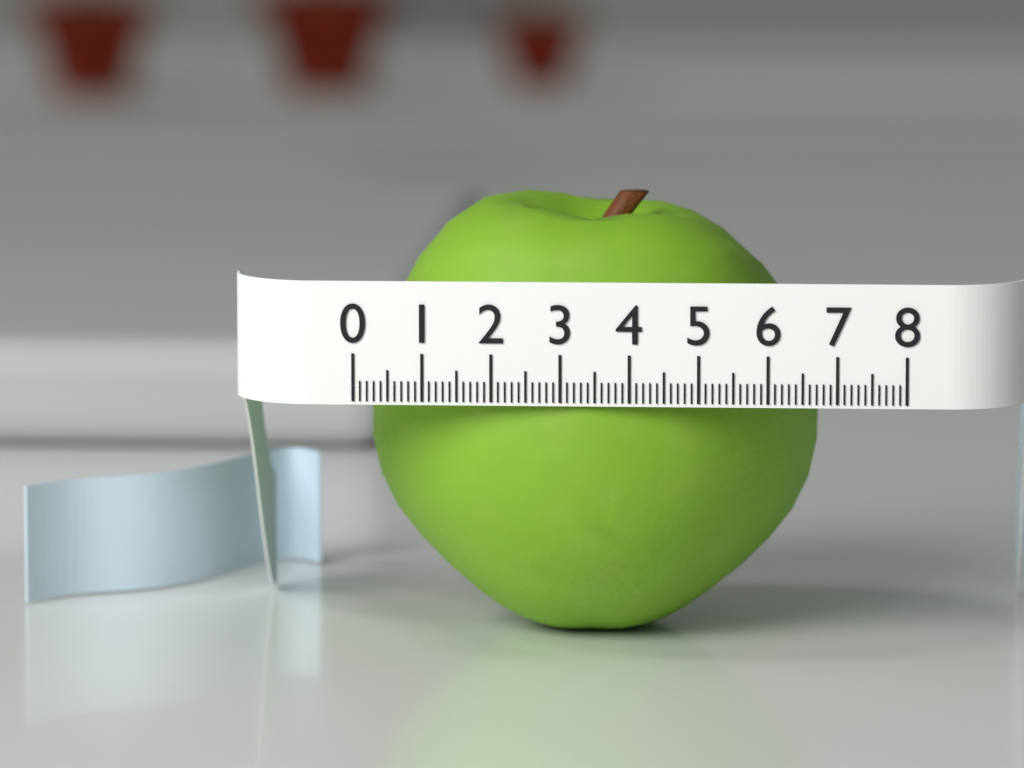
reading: 6.7 (no unit)
